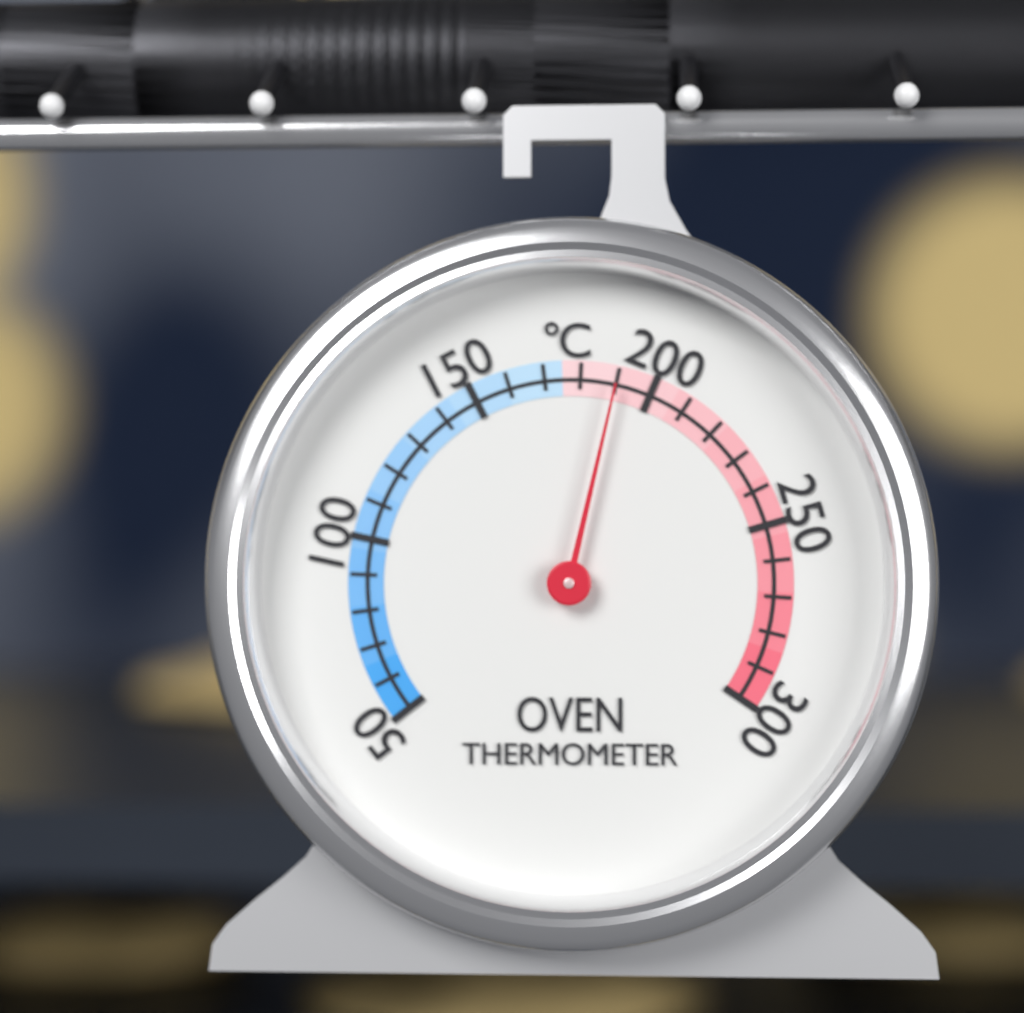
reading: 190 °C
